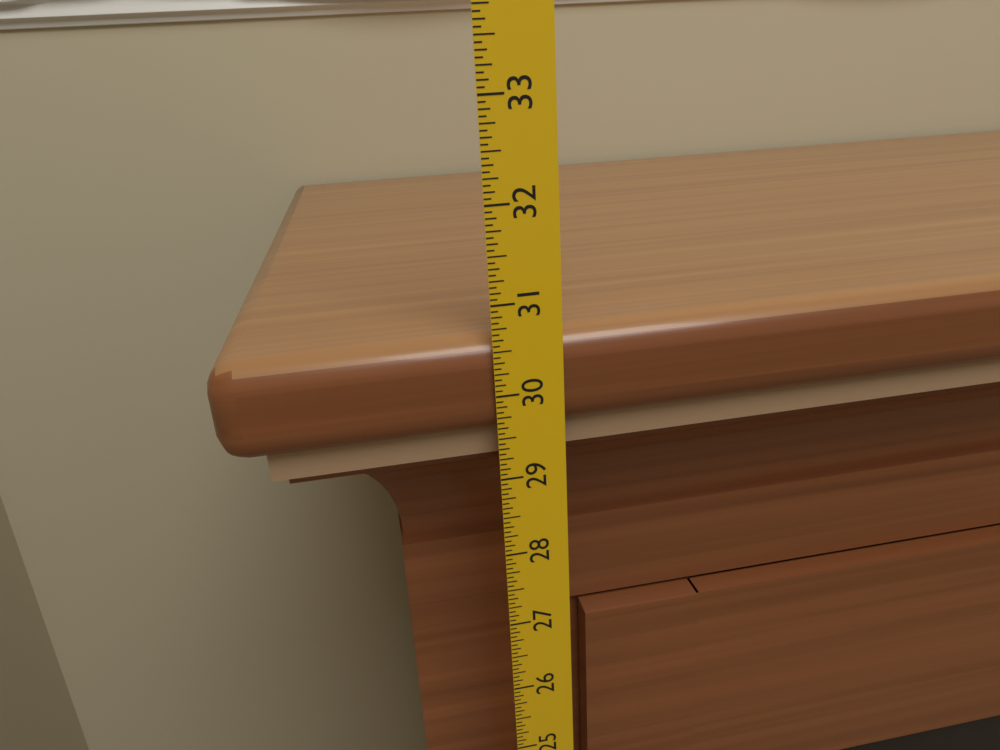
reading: 30.6250 in
